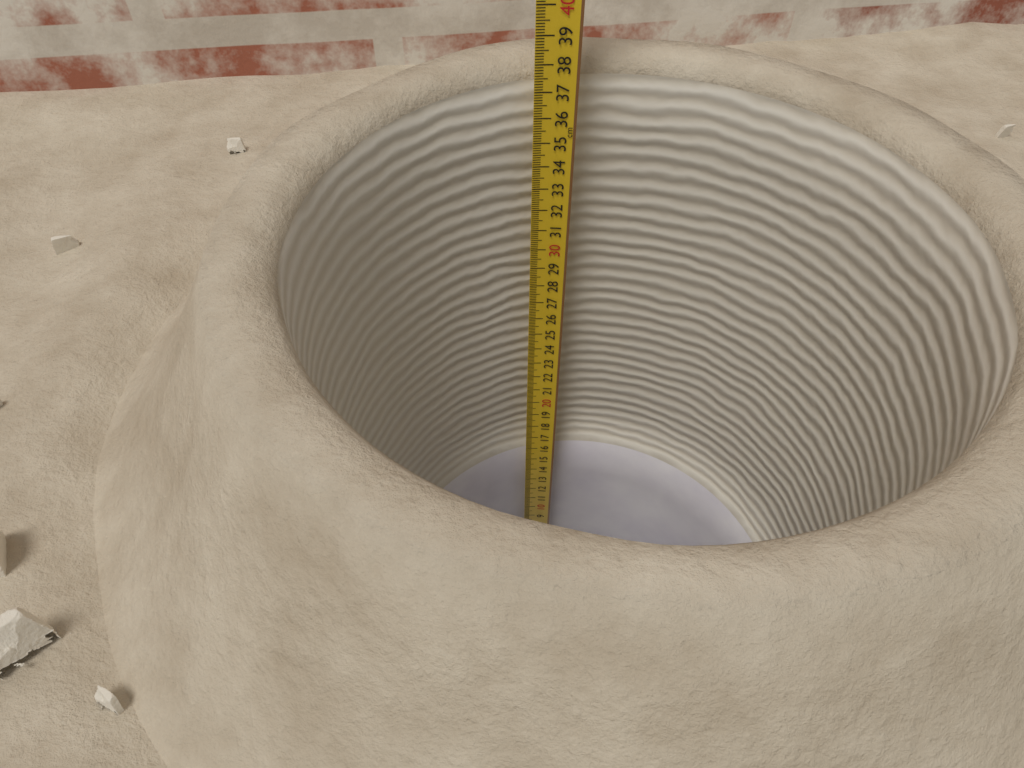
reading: 37.7 cm
